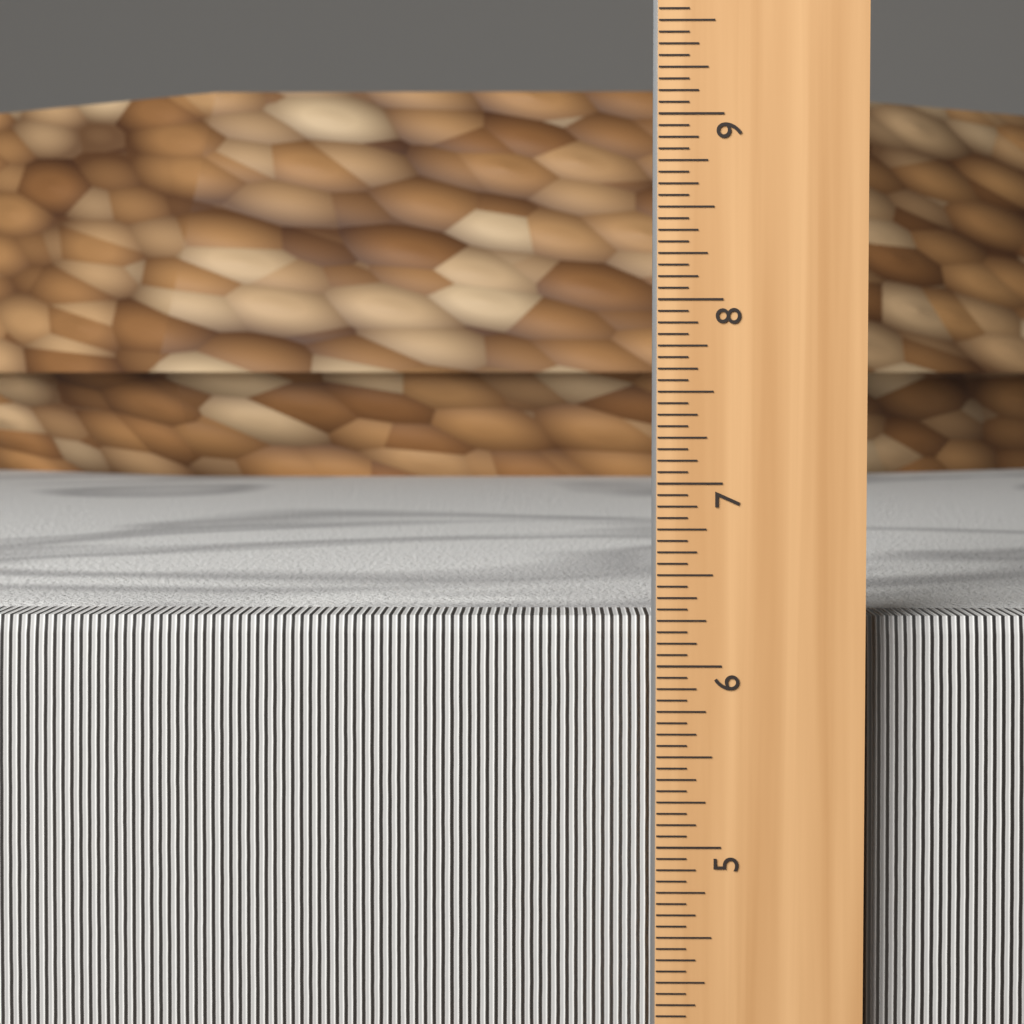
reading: 6.2500 in
